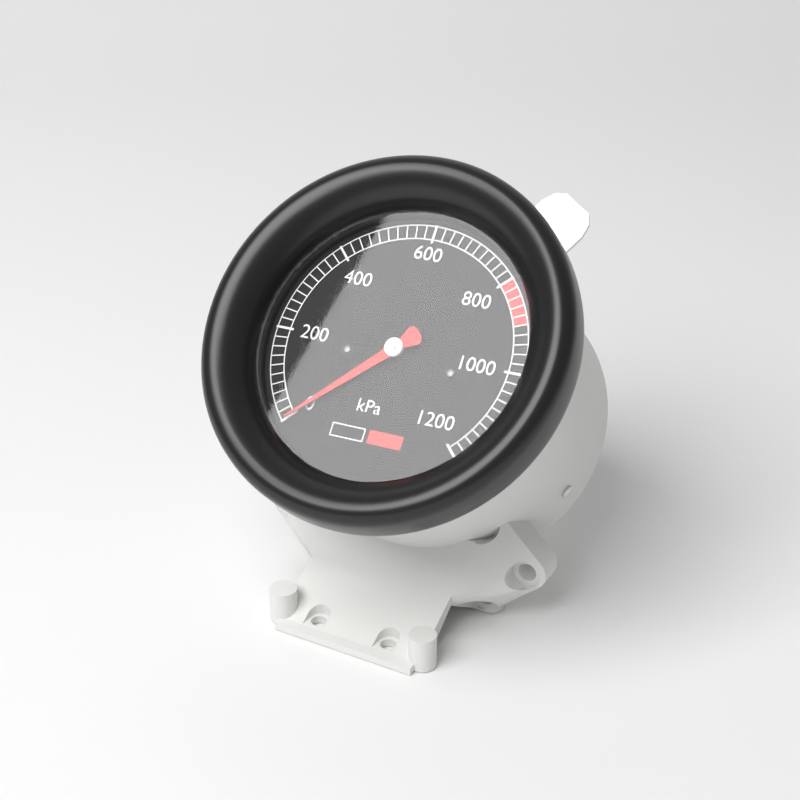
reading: 0 kPa
